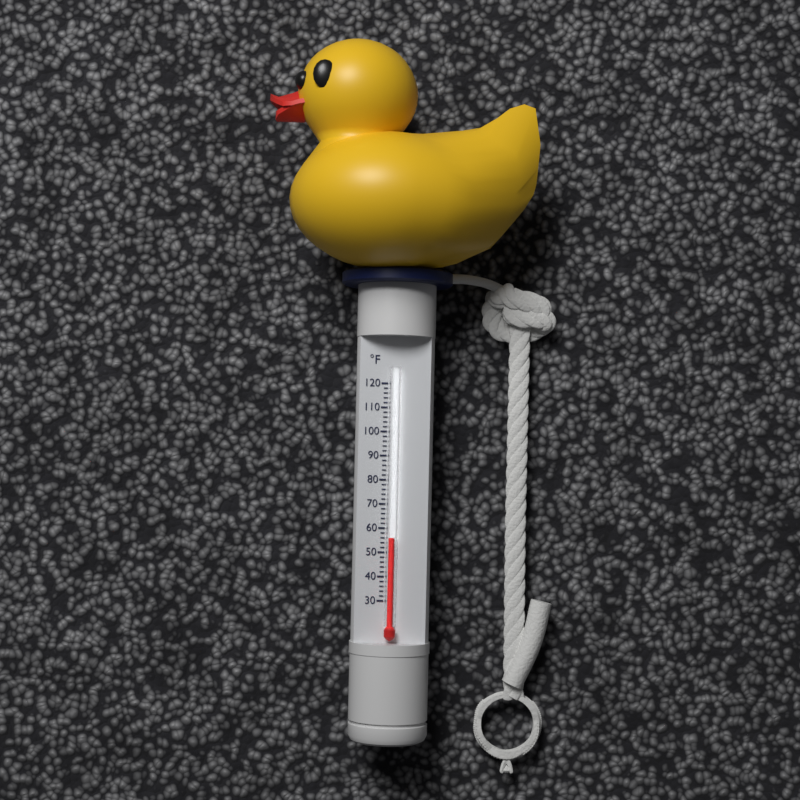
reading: 56 °F
